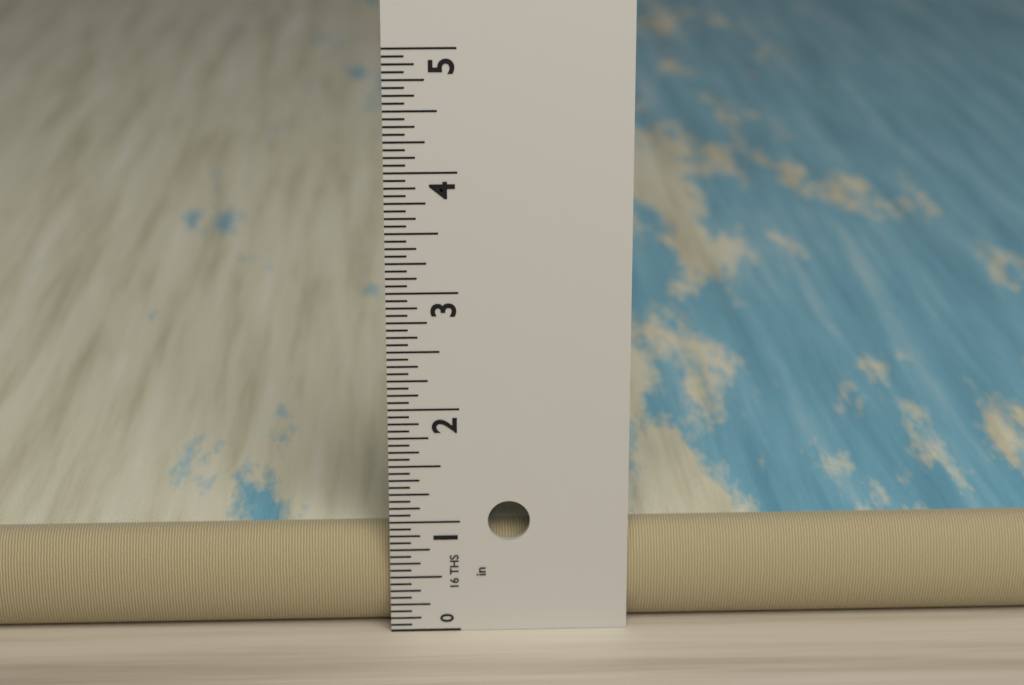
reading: 0.8750 in
